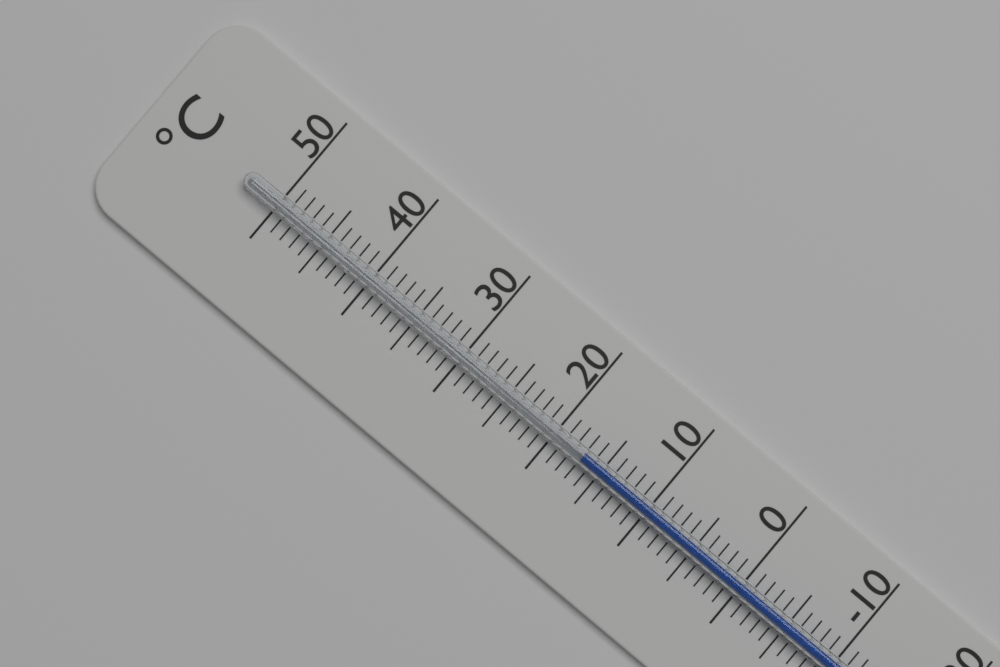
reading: 17 °C
